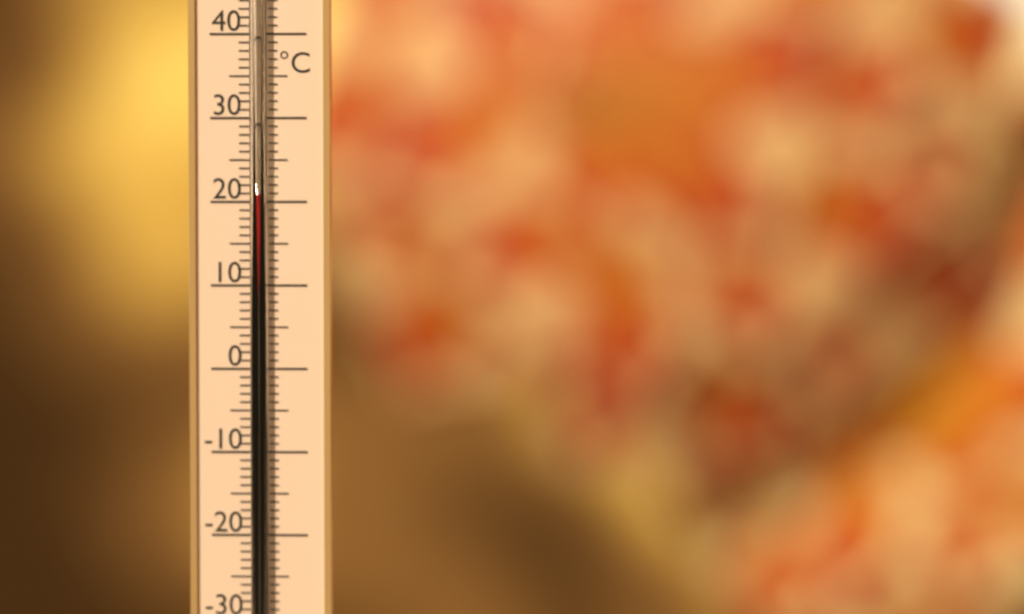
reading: 21 °C
